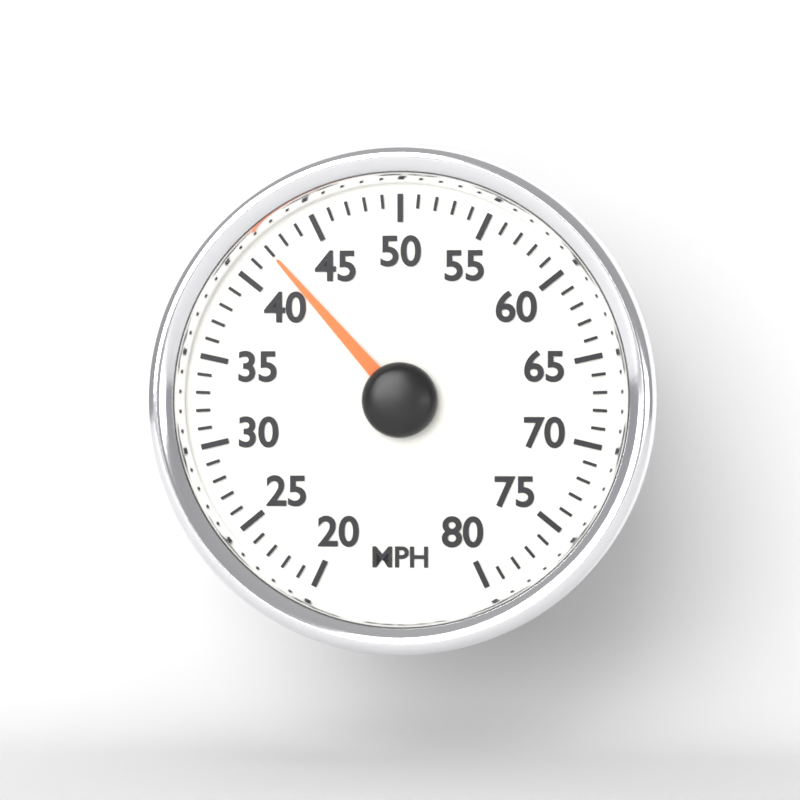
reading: 42 MPH
